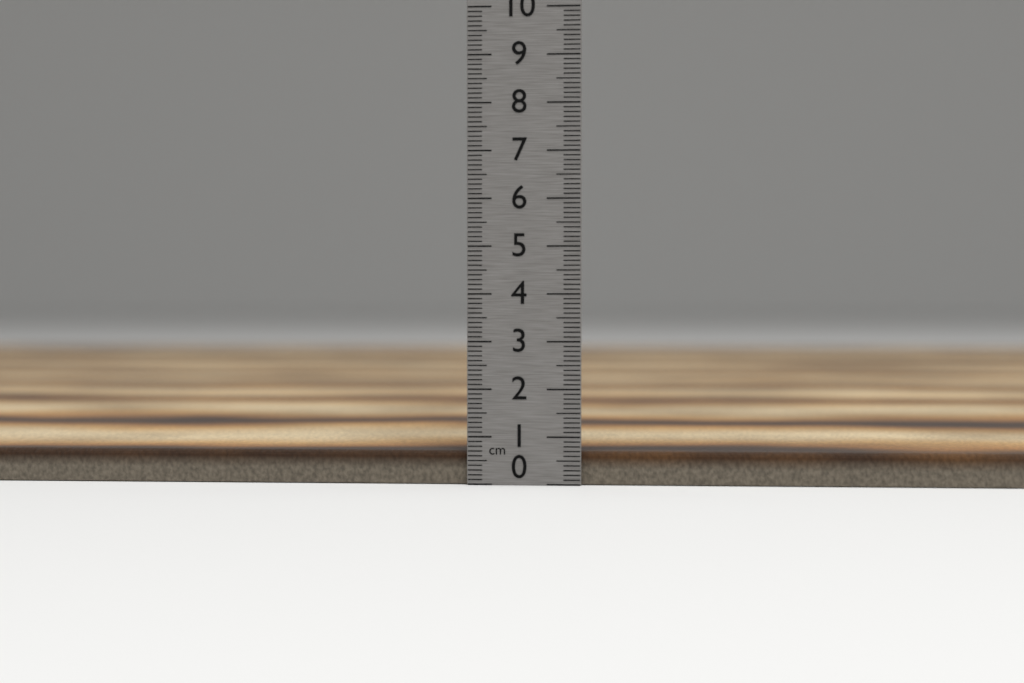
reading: 0.7 cm
